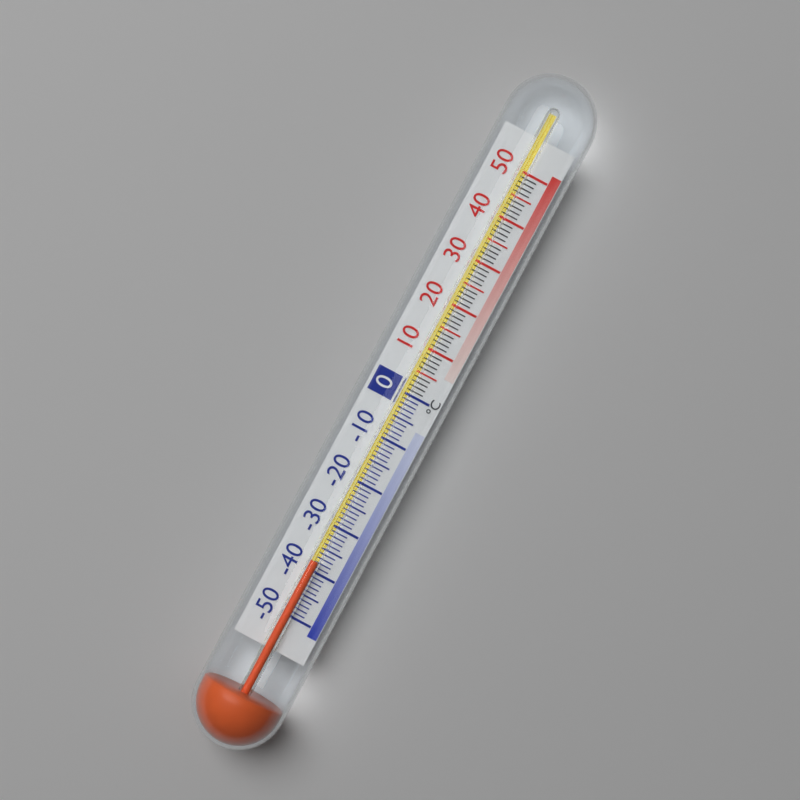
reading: -38 °C
